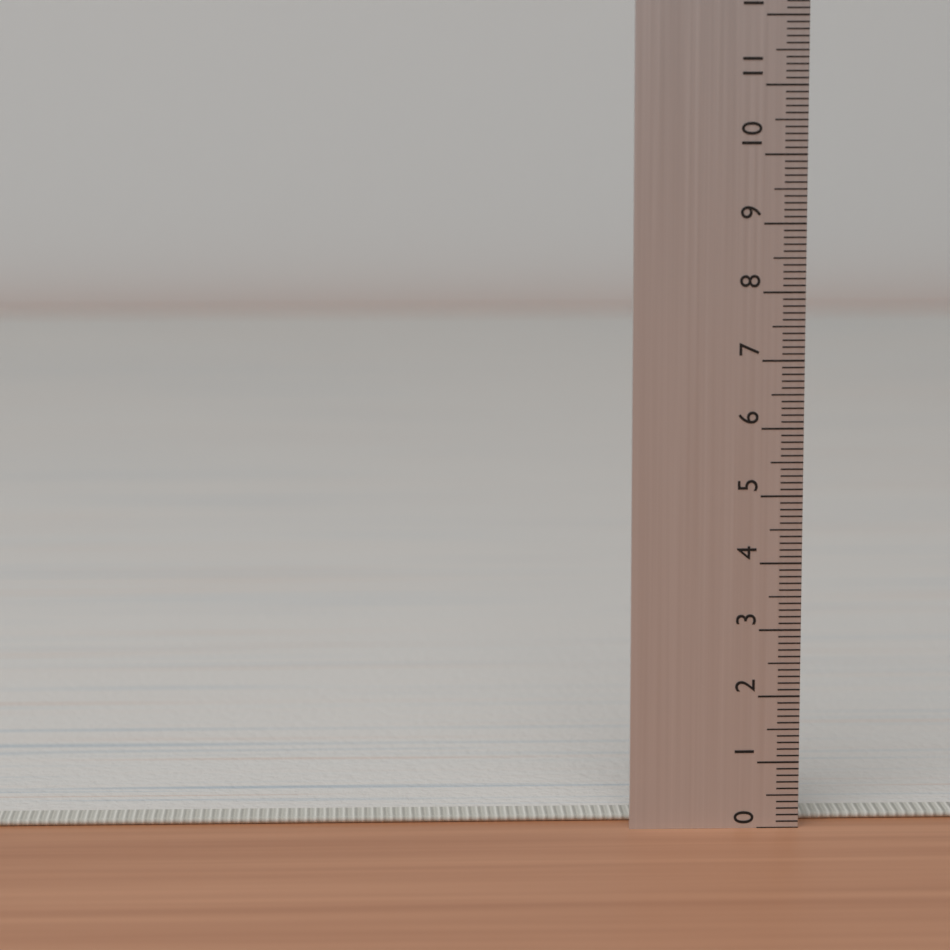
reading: 0.1 (no unit)
